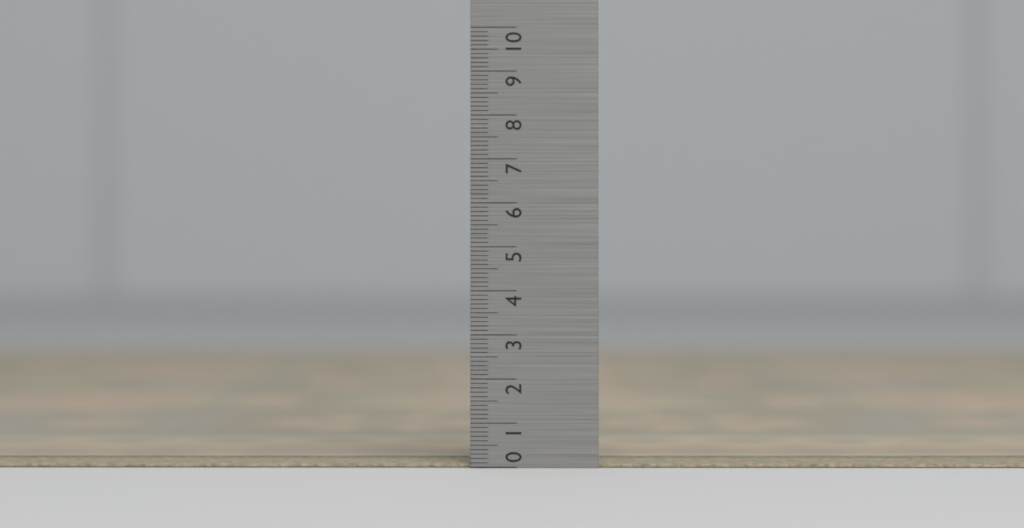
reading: 0.1 (no unit)
